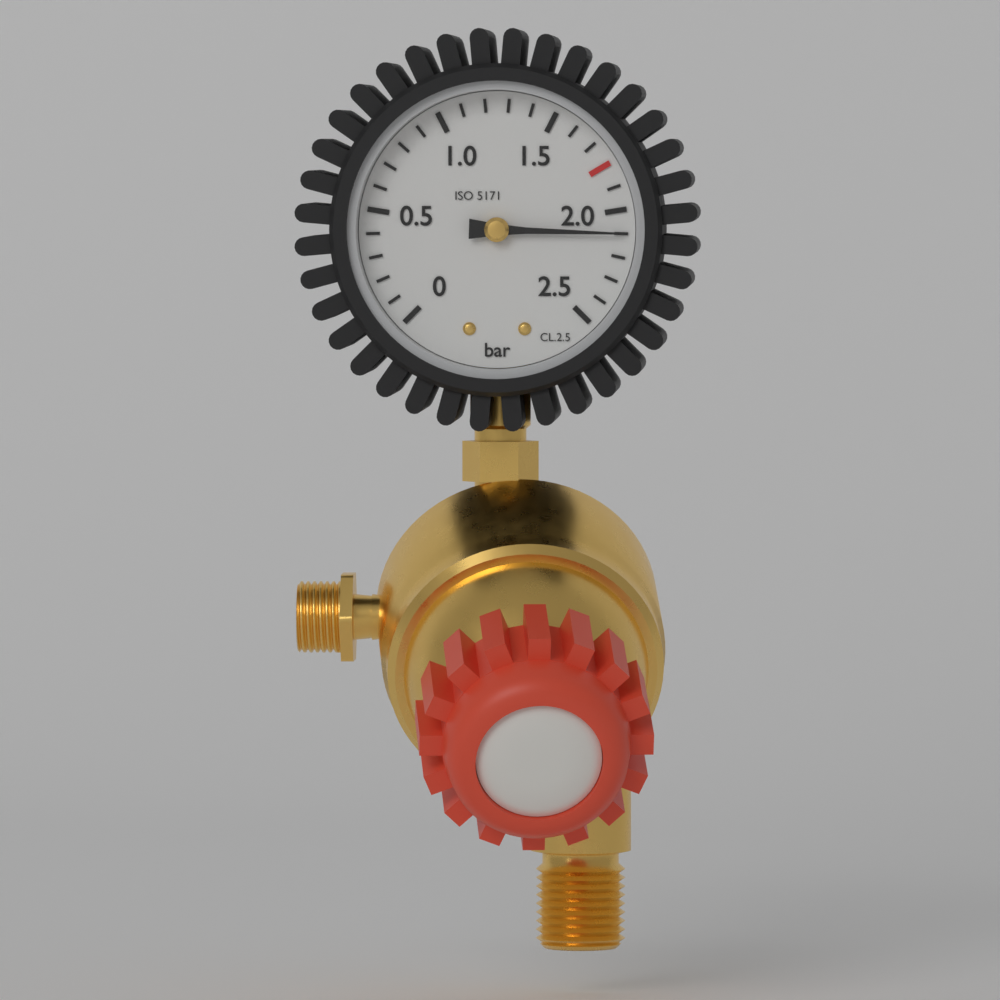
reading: 2.1 bar
